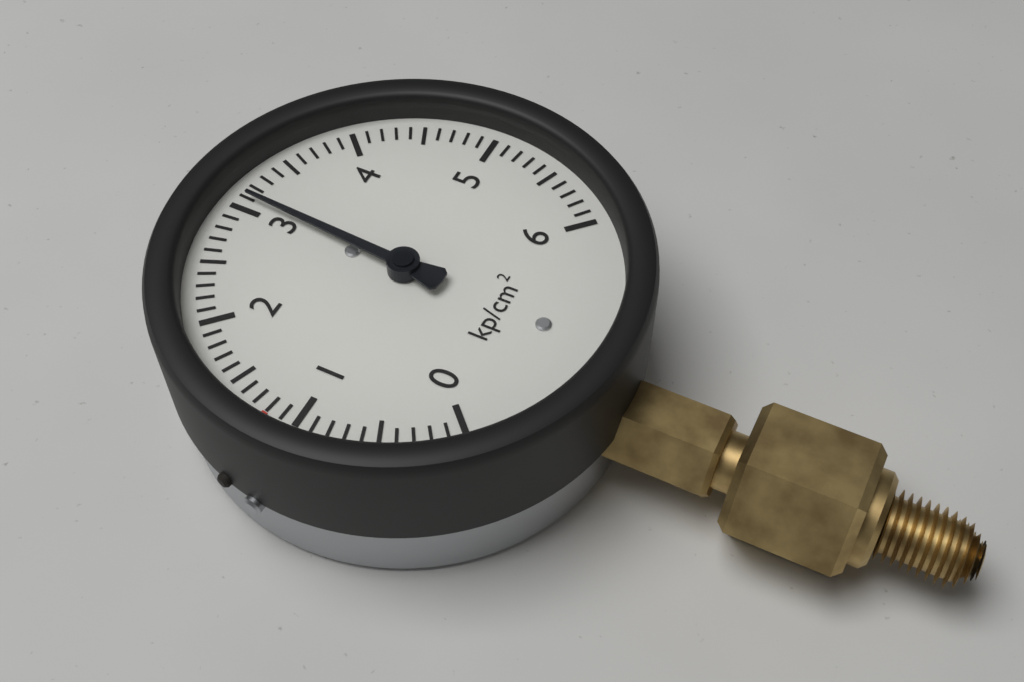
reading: 3.1 kp/cm²
